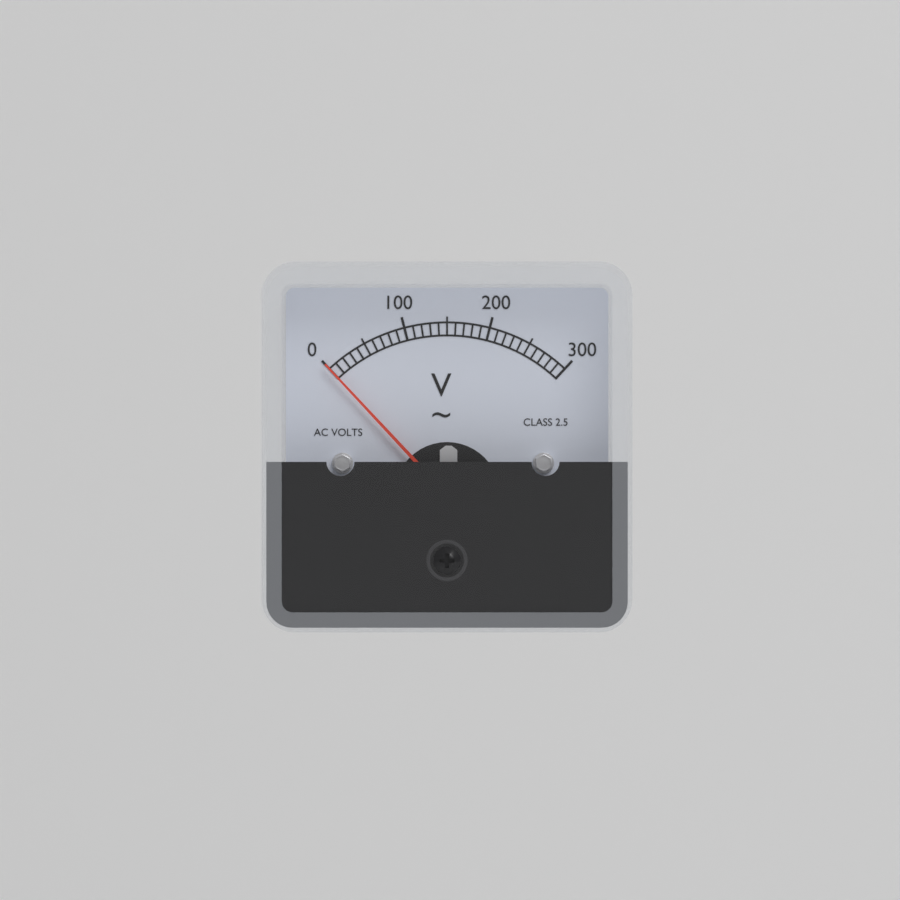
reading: 0 V
